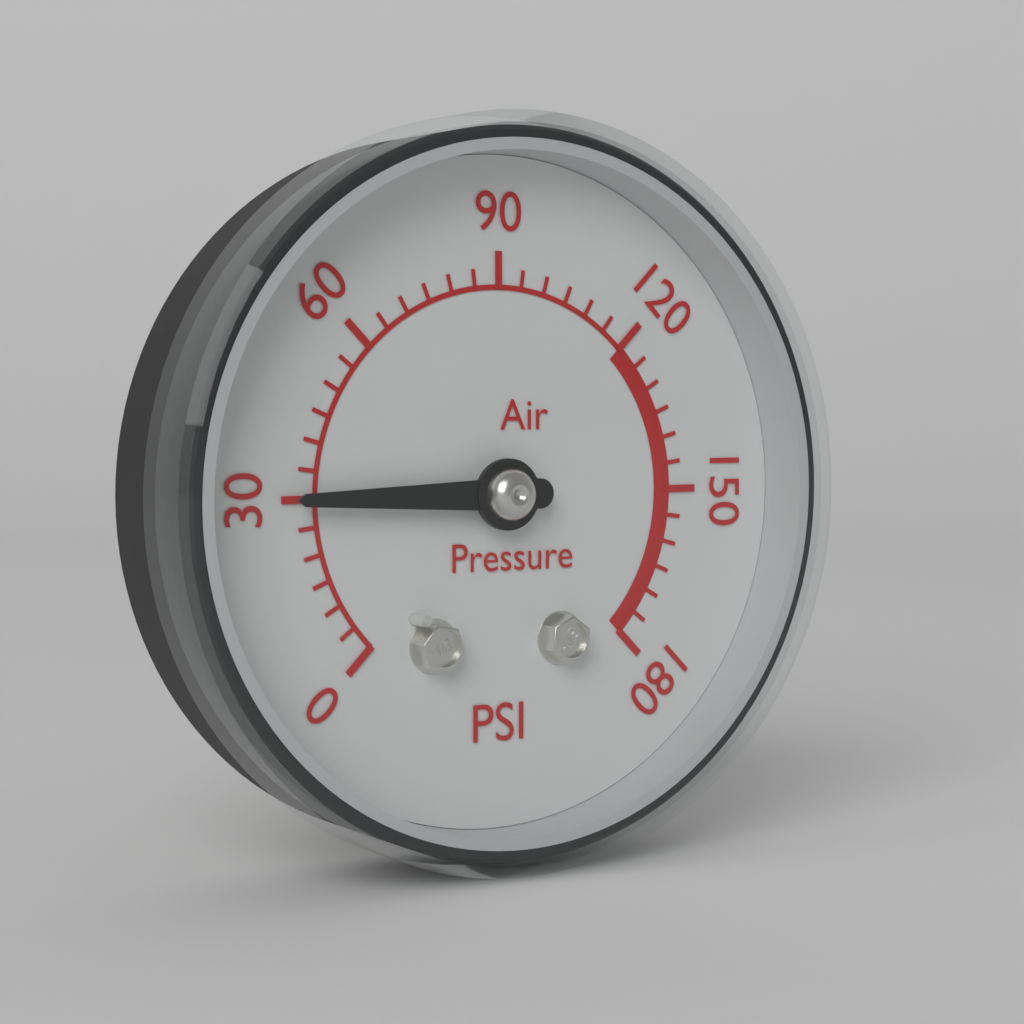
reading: 30 psi
